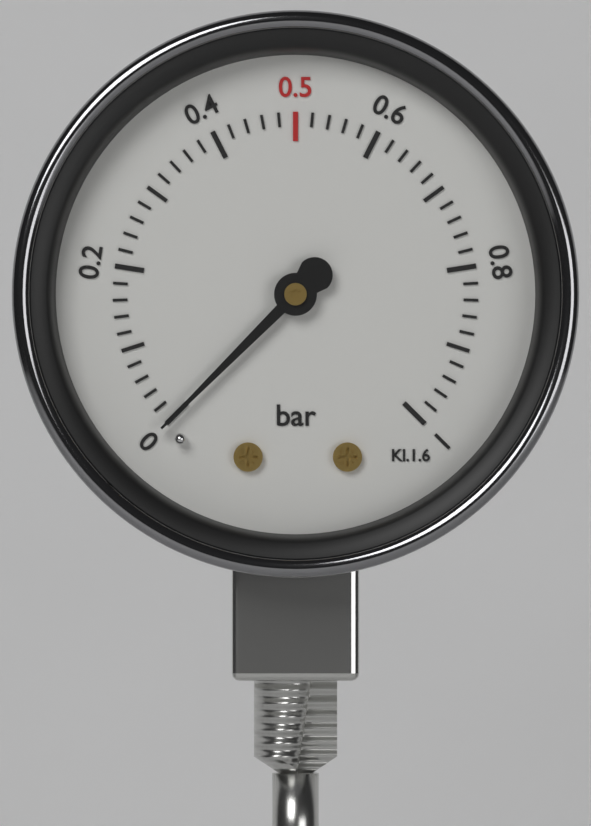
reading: 0.00 bar
